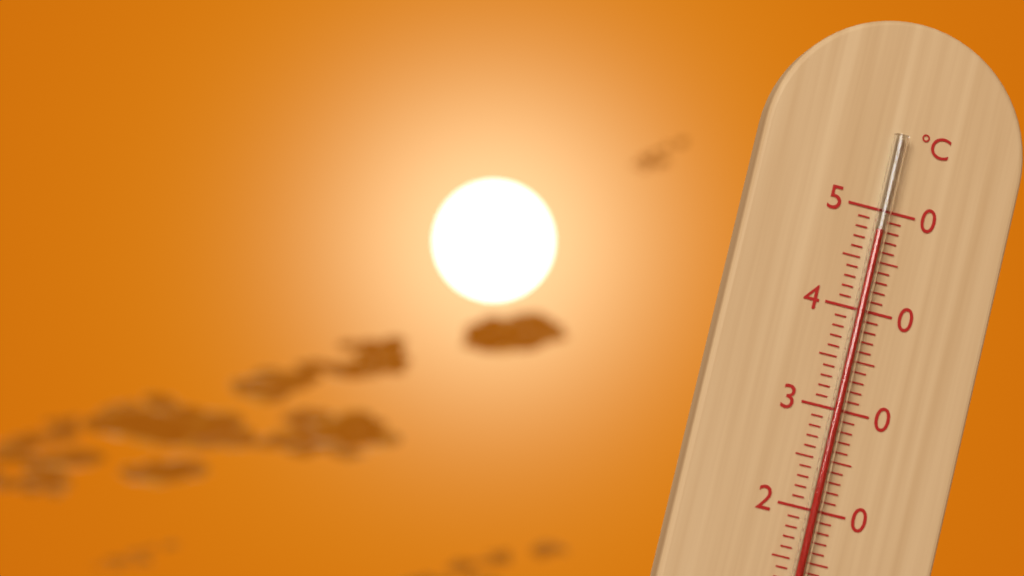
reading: 48 °C
